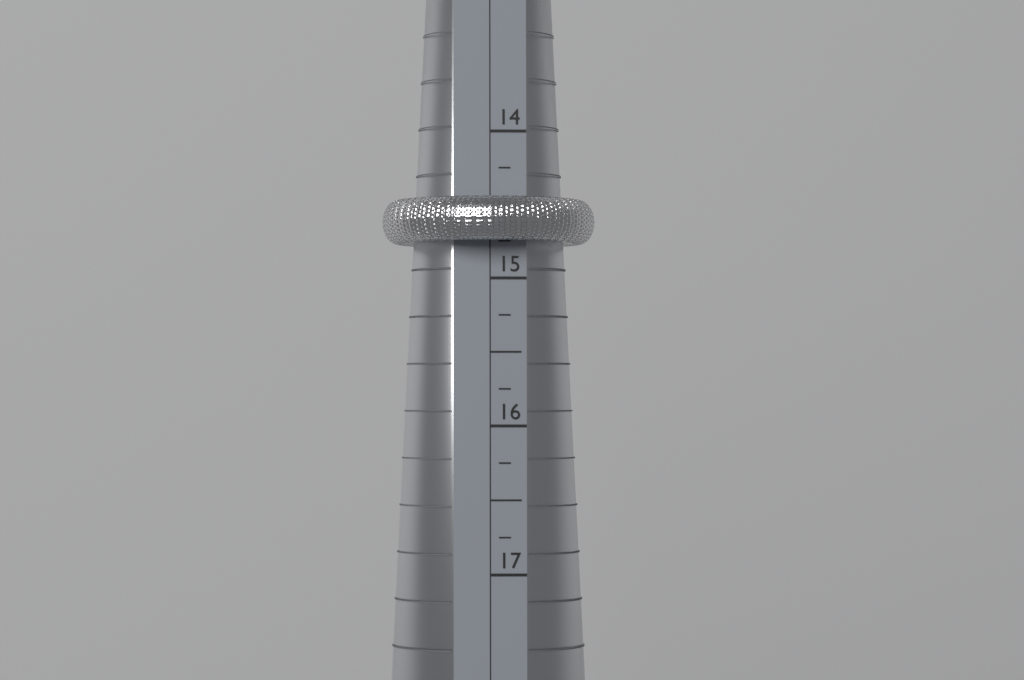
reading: 14.75 (no unit)
